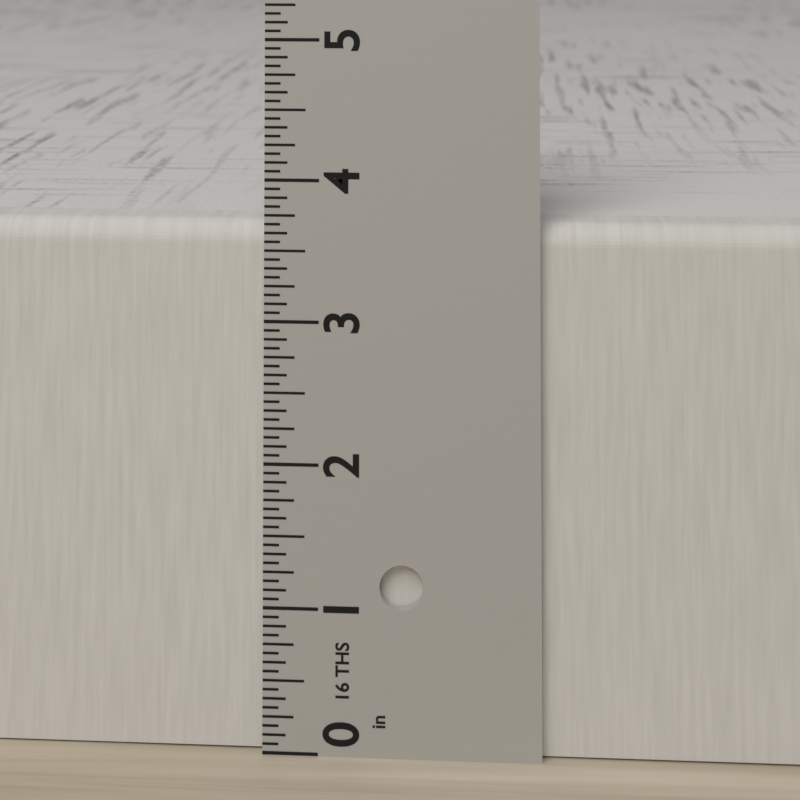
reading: 3.6875 in
